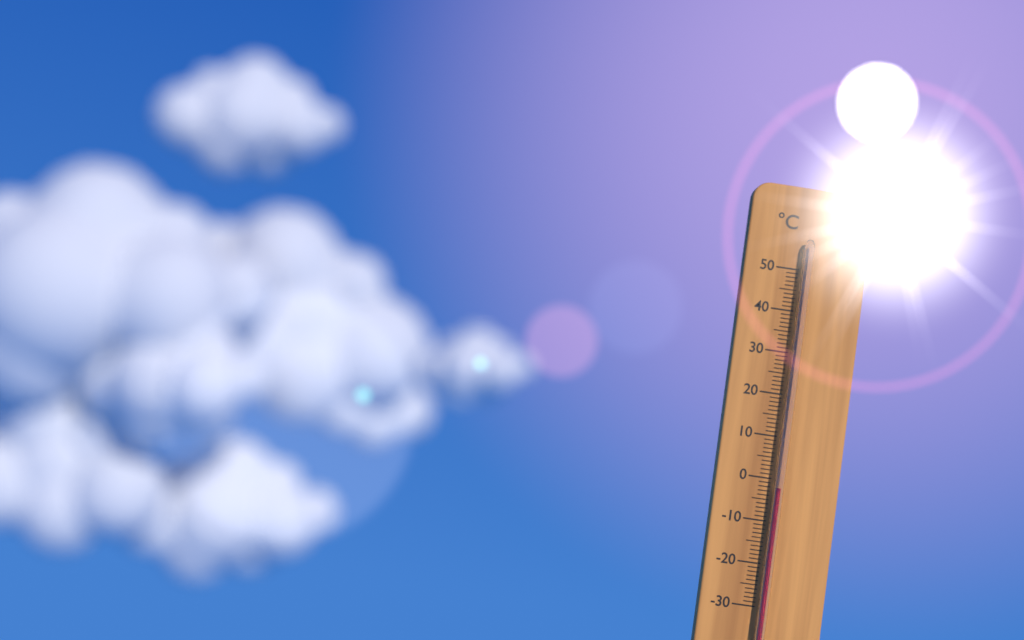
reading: -2 °C
